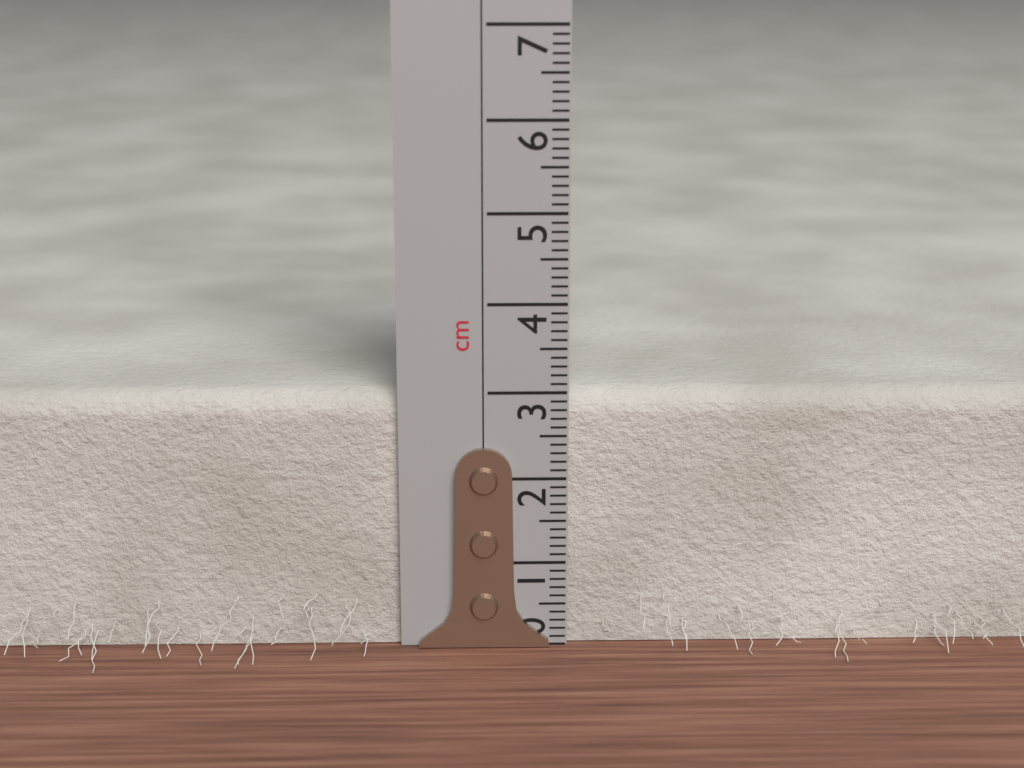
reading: 3.0 cm
